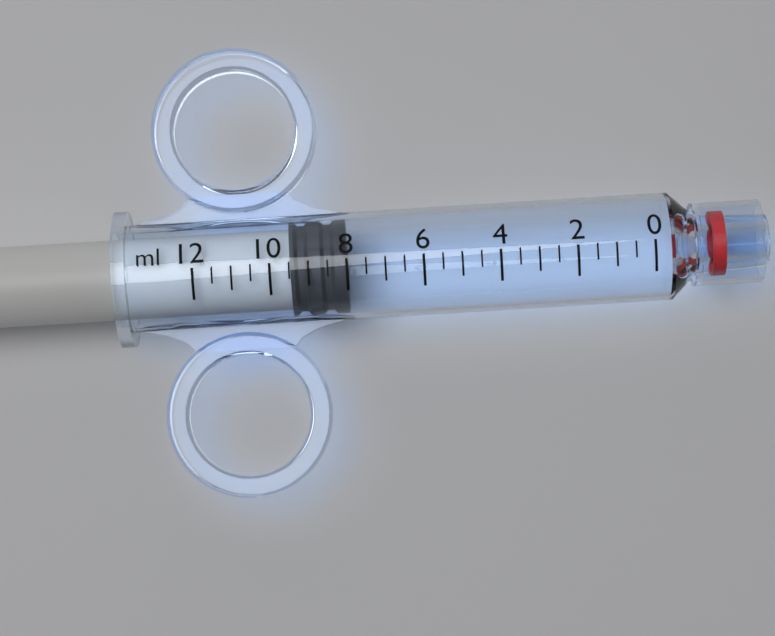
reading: 8.0 ml
